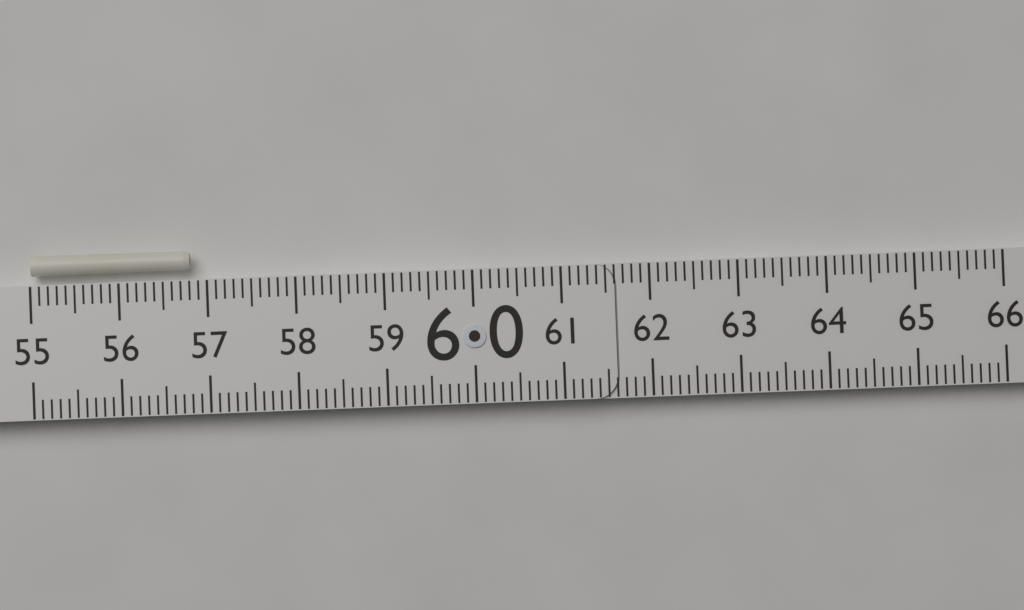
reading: 56.8 (no unit)
